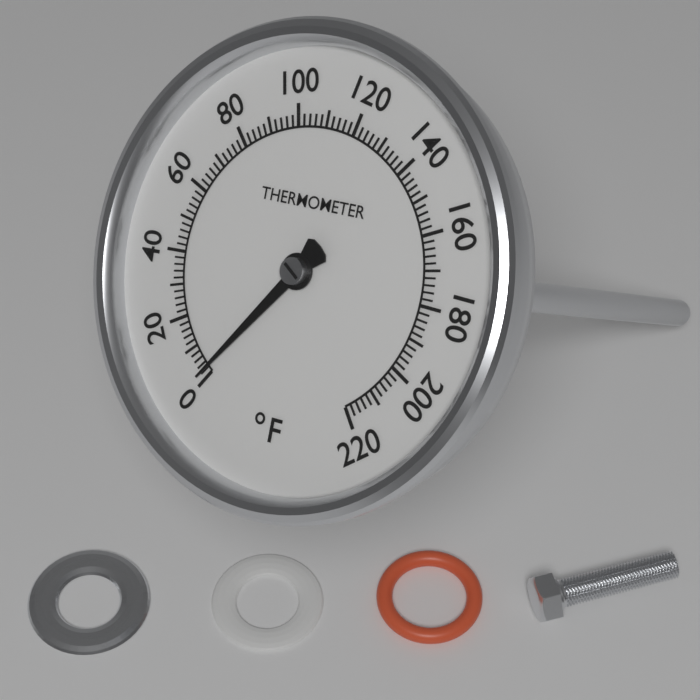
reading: 2 °F
